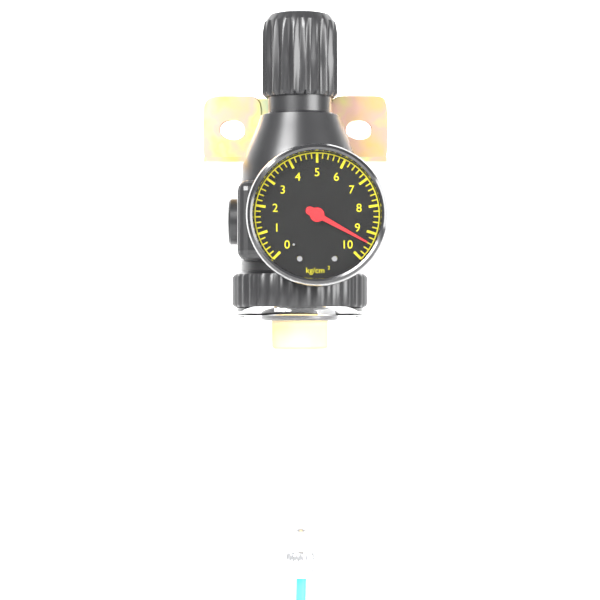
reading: 9.4 kg/cm²
